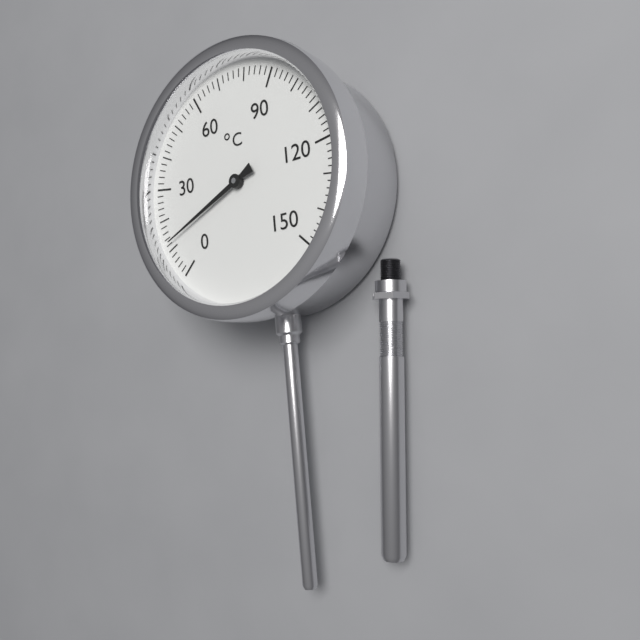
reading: 12 °C
